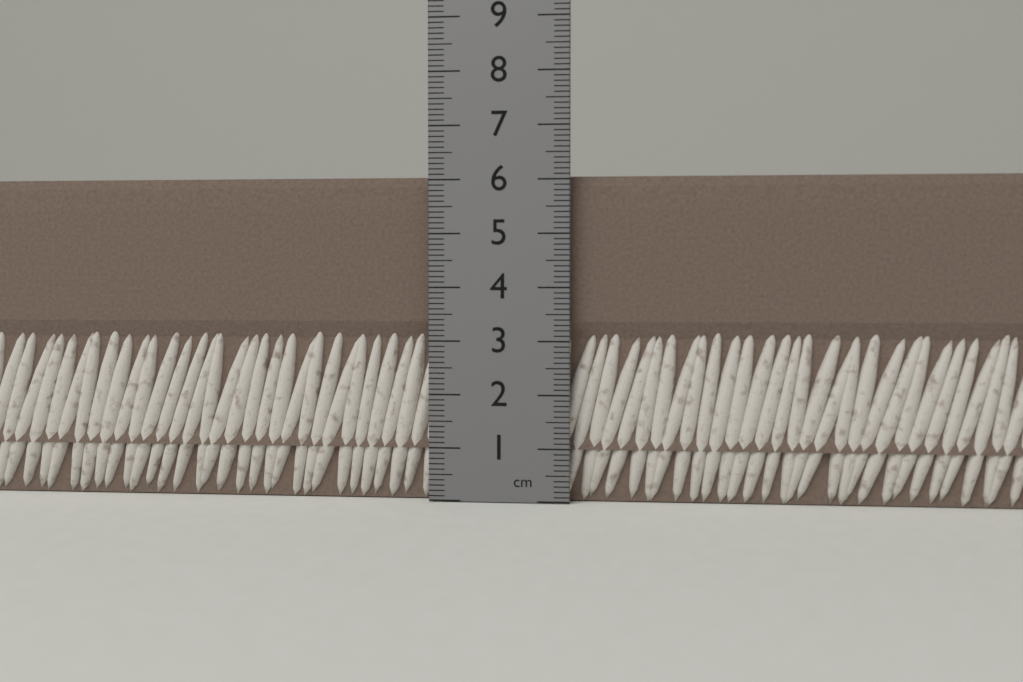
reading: 6.1 cm
